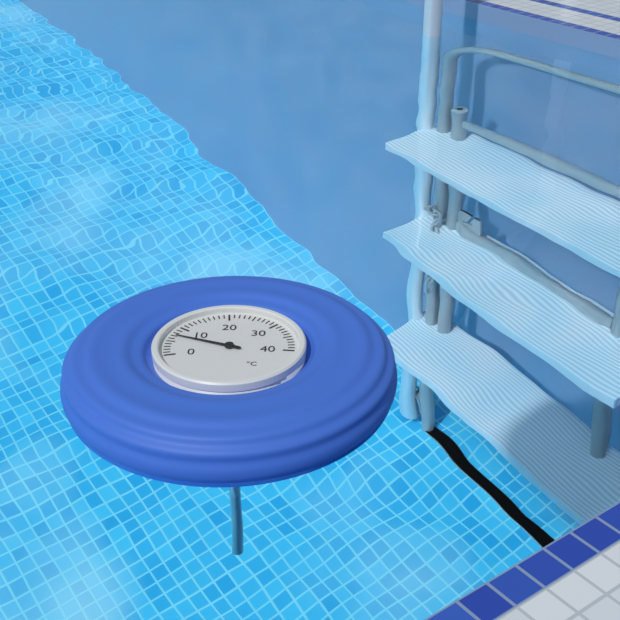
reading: 7 °C
